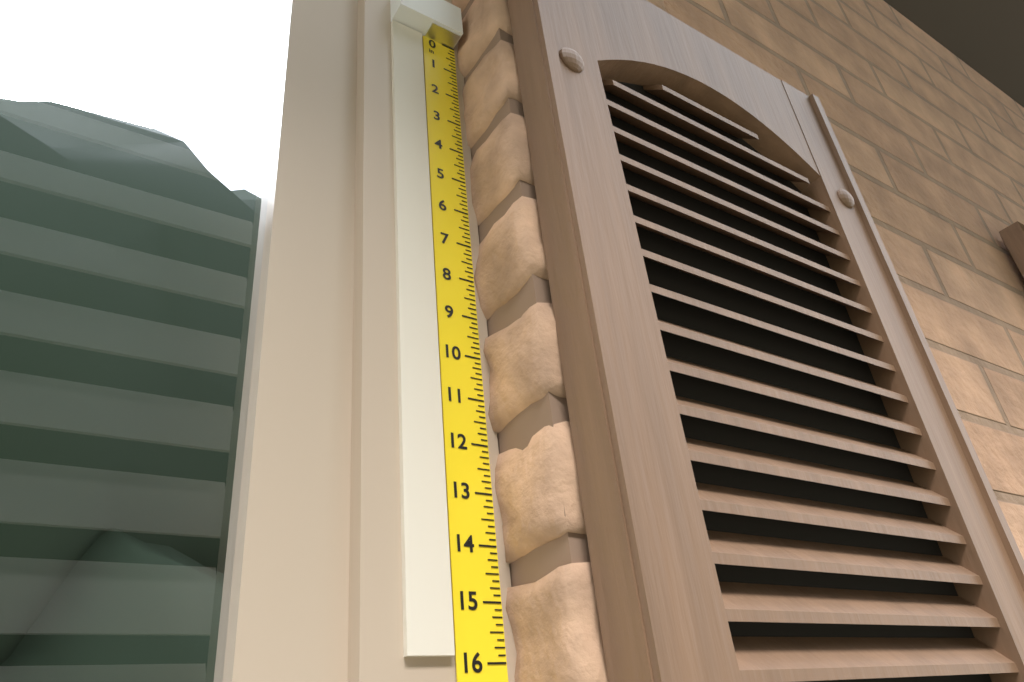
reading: 15.875 in
